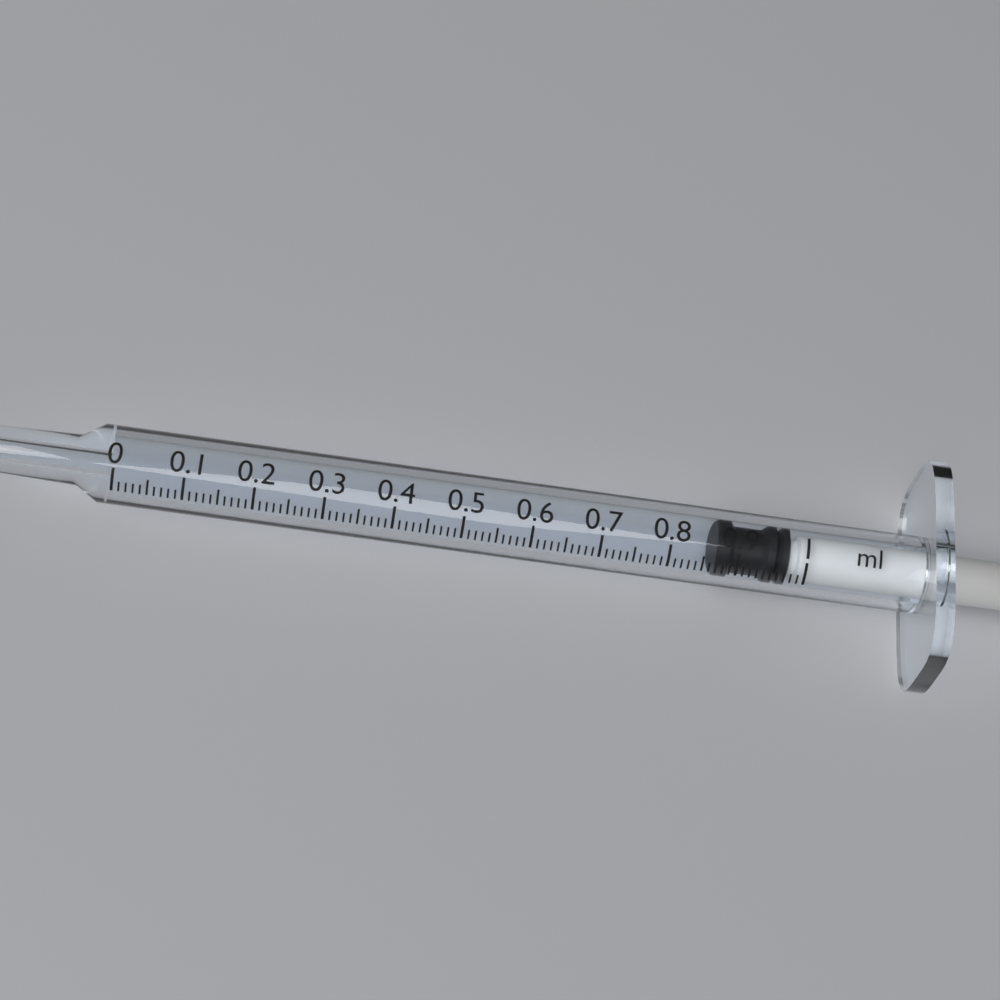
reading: 0.87 ml
